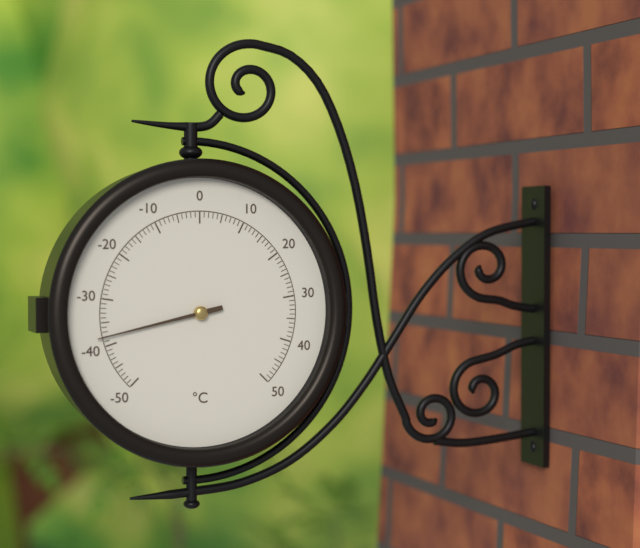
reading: -38 °C
